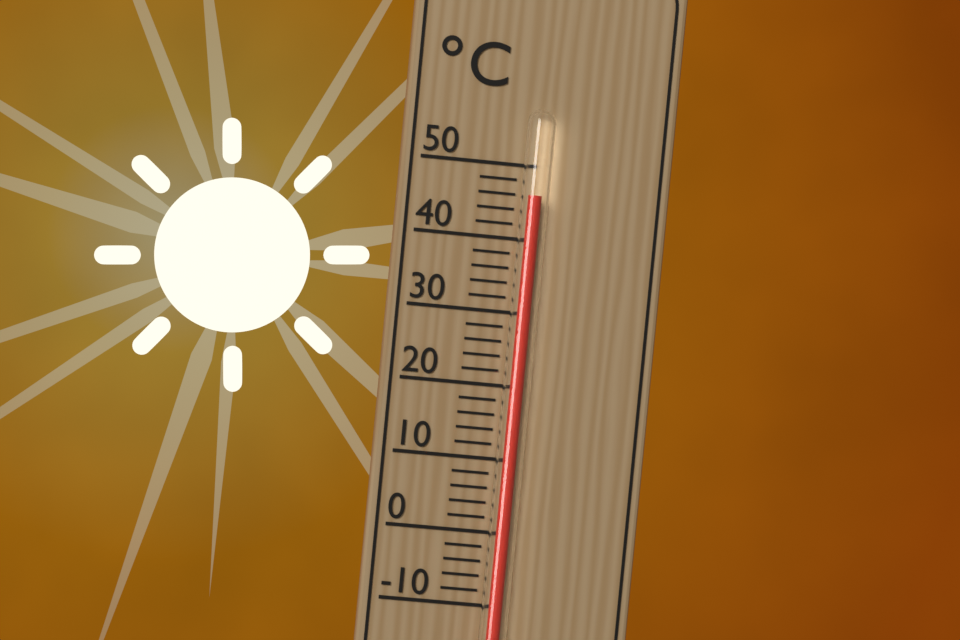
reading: 46 °C
